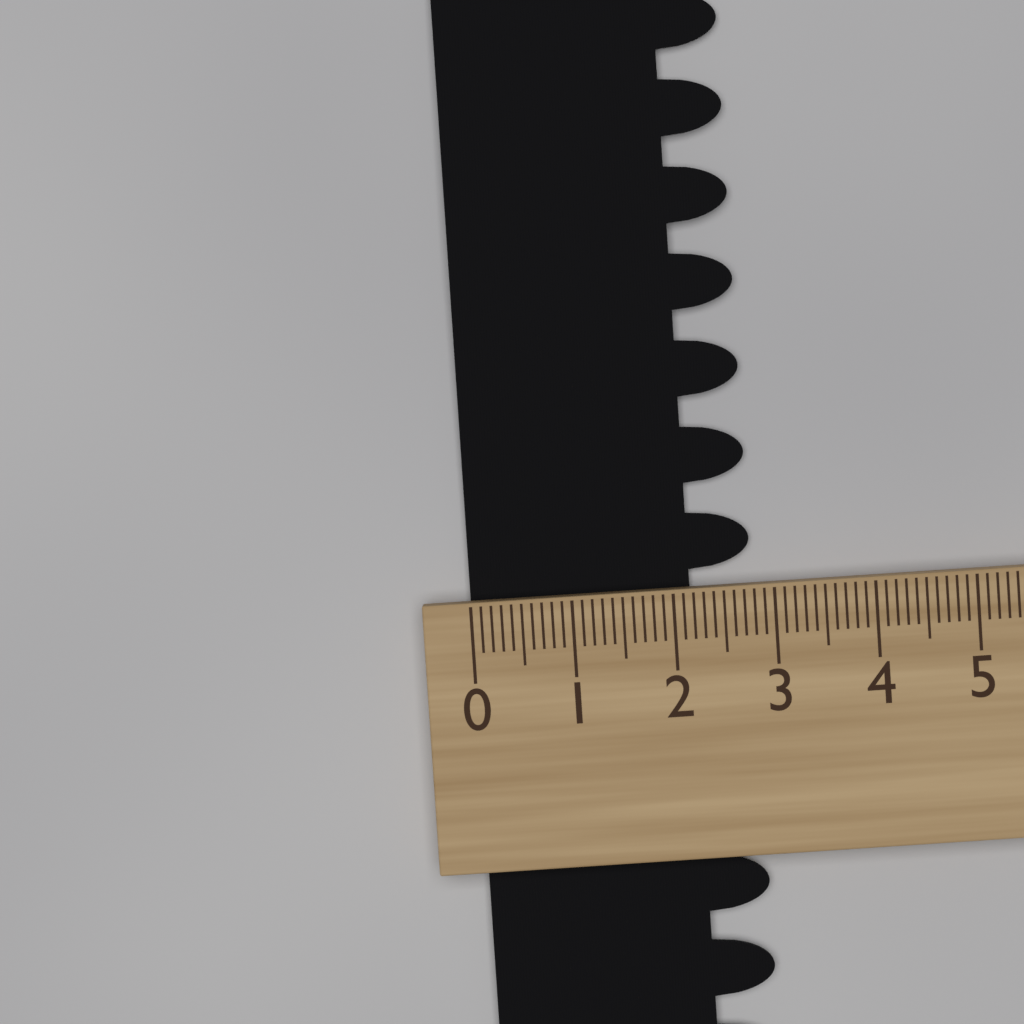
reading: 2.8 (no unit)
